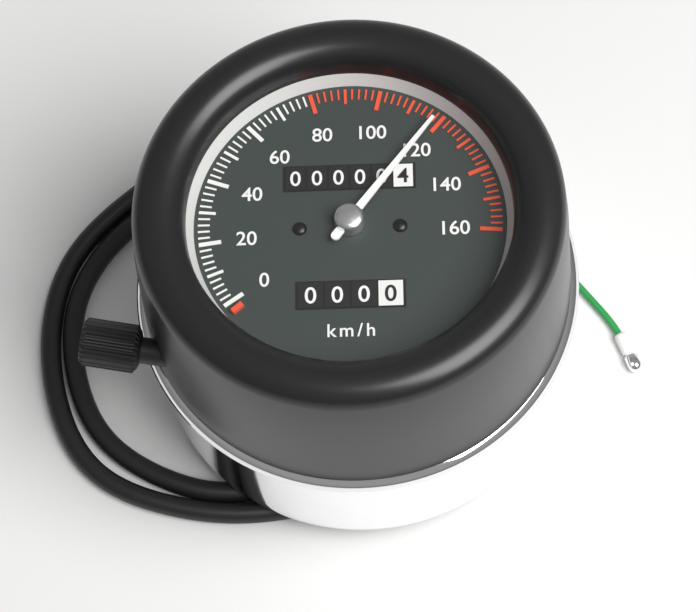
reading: 118 km/h
